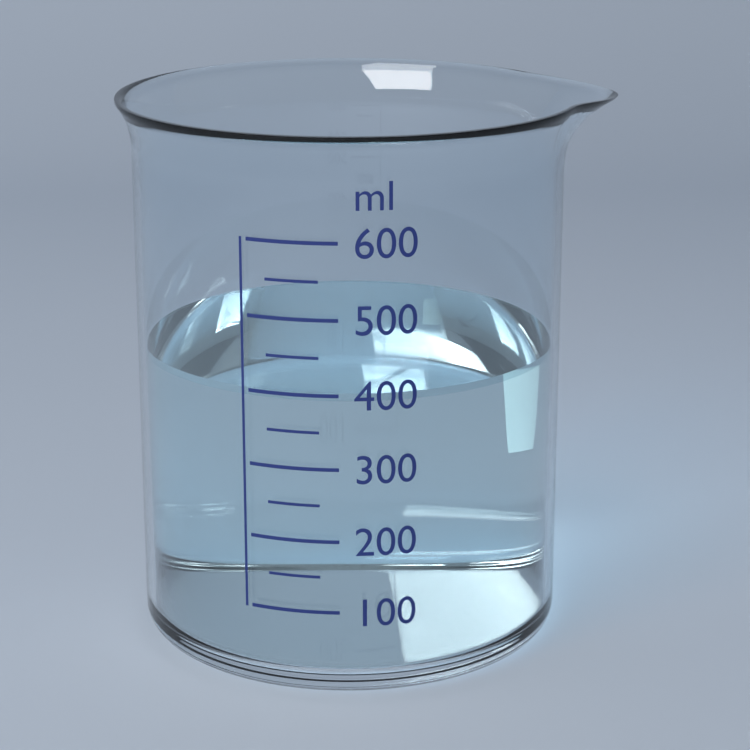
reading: 400 ml
